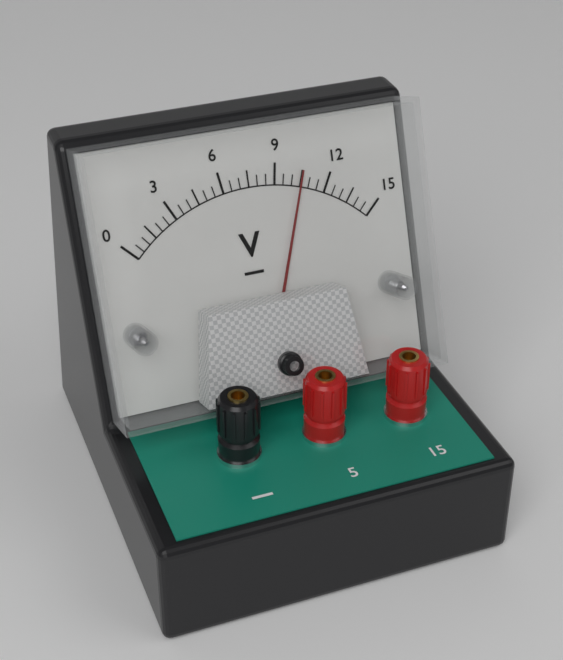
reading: 10.5 V
